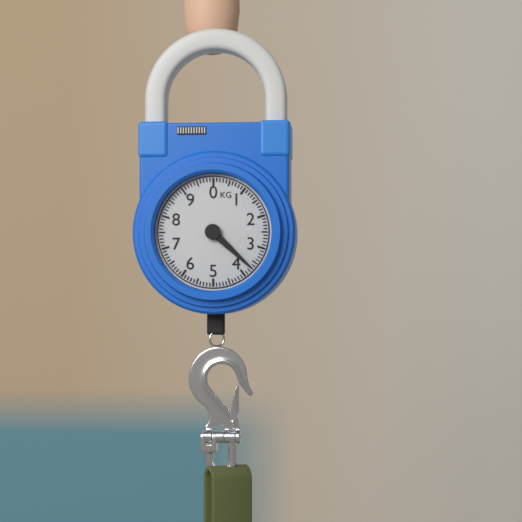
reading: 3.7 kg
